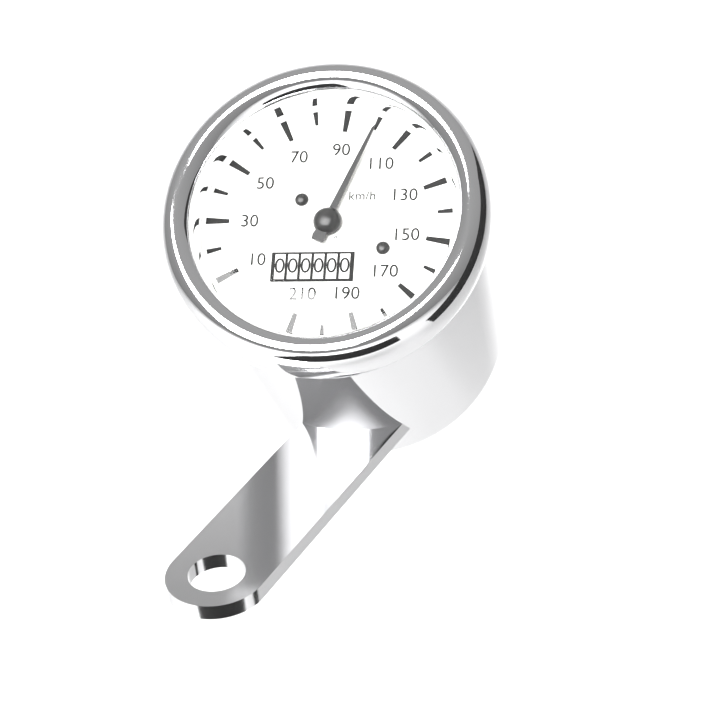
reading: 100 km/h
